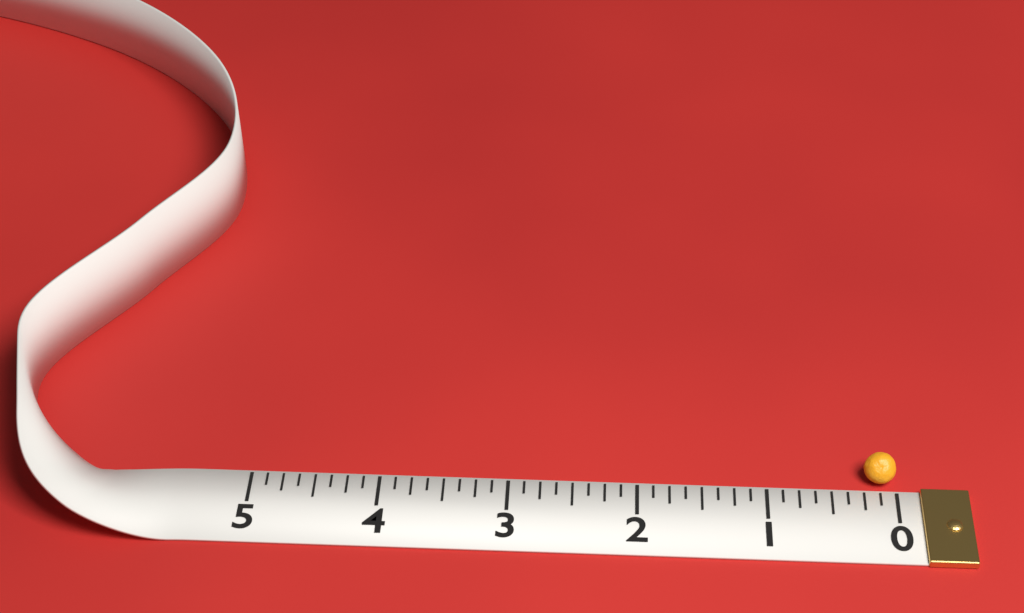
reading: 0.250 (no unit)
